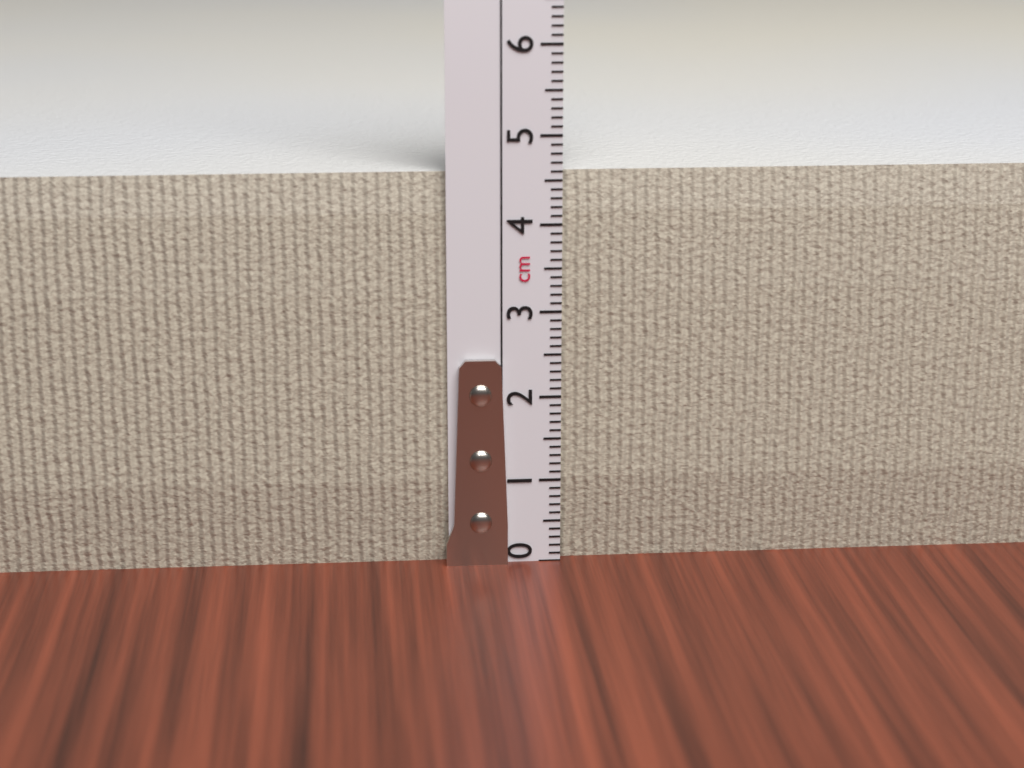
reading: 4.6 cm
